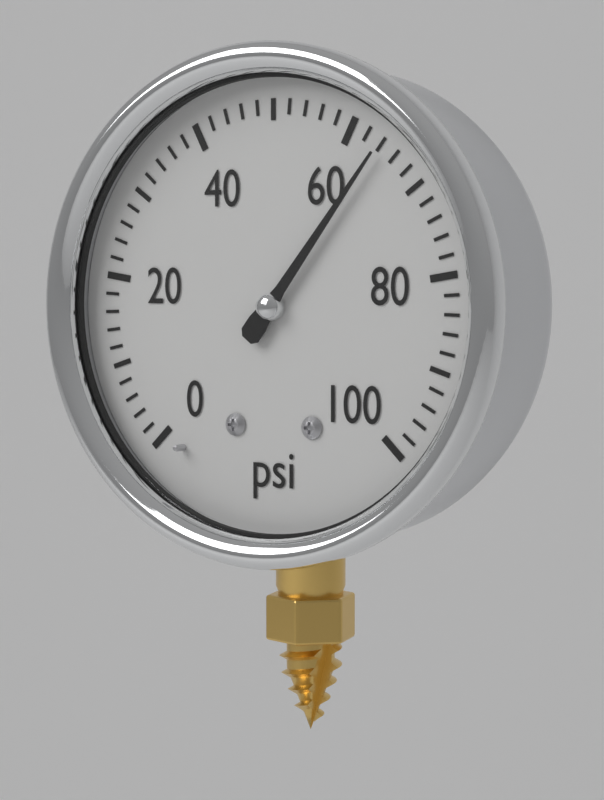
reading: 64 psi
